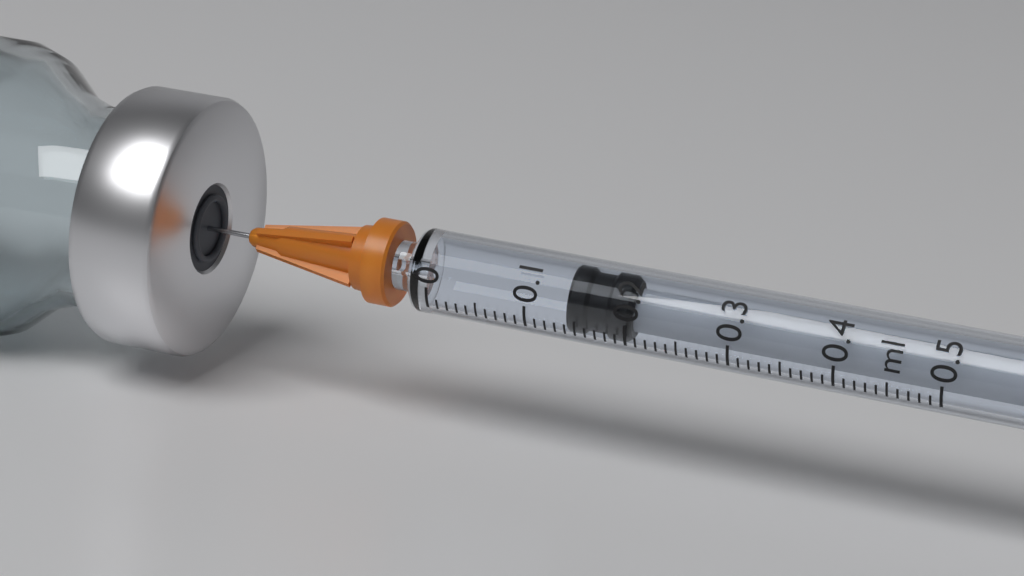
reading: 0.14 ml
